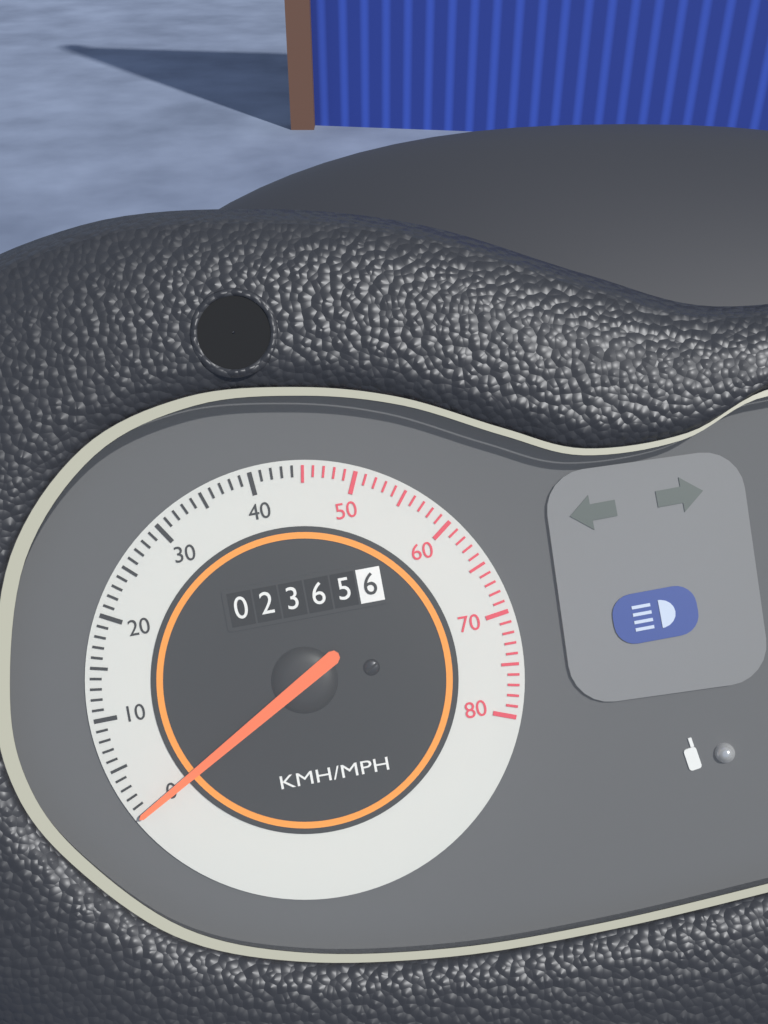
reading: 0 km/h
